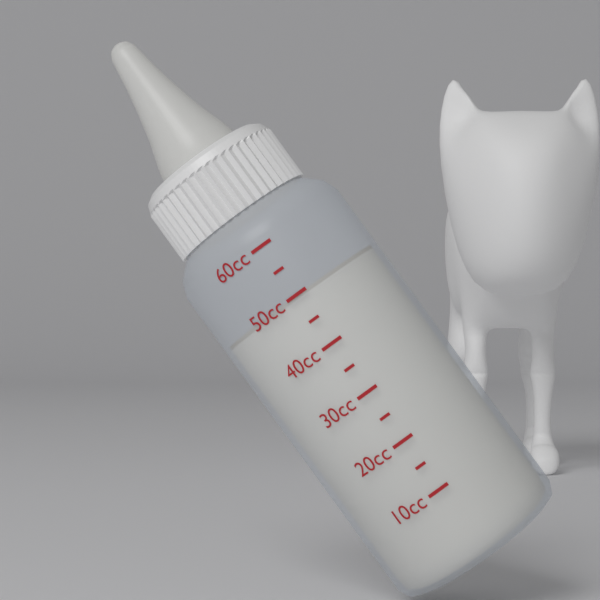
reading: 50 cc
